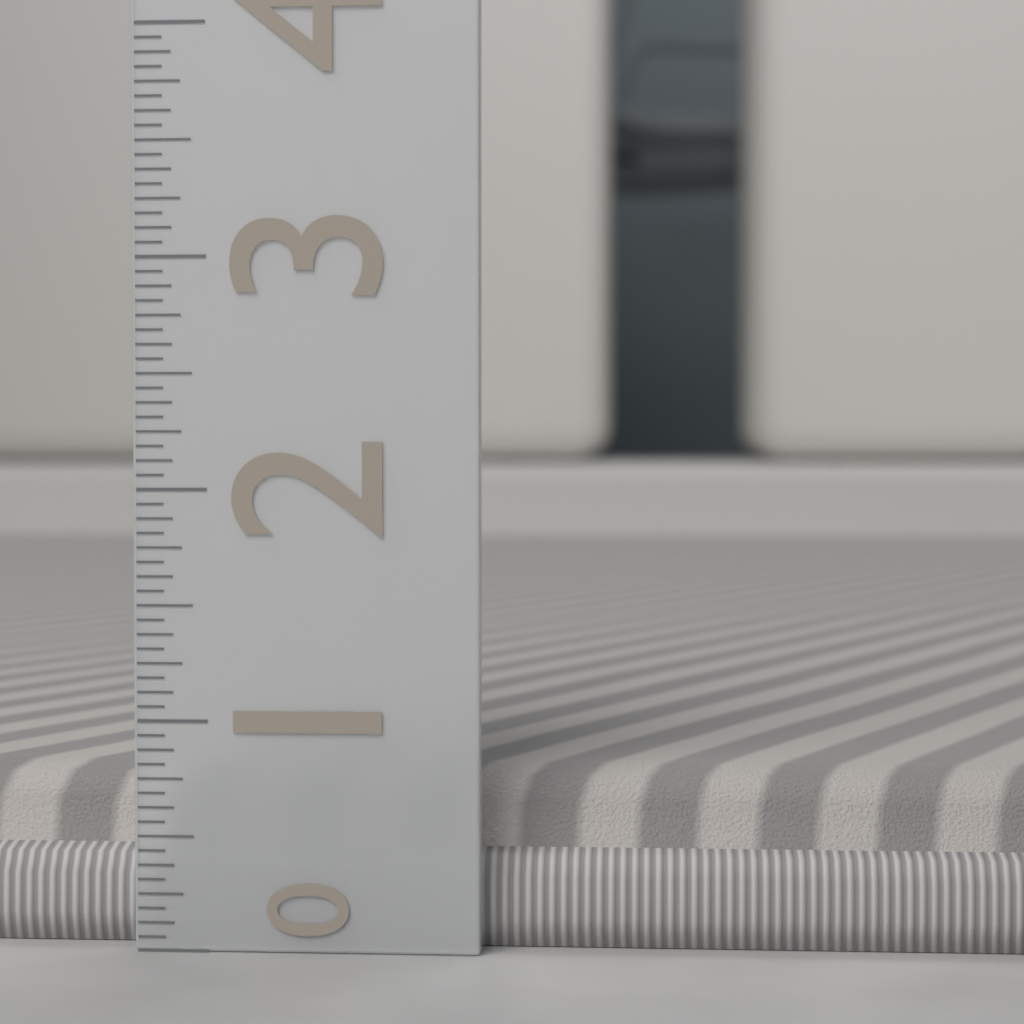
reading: 0.7500 (no unit)
